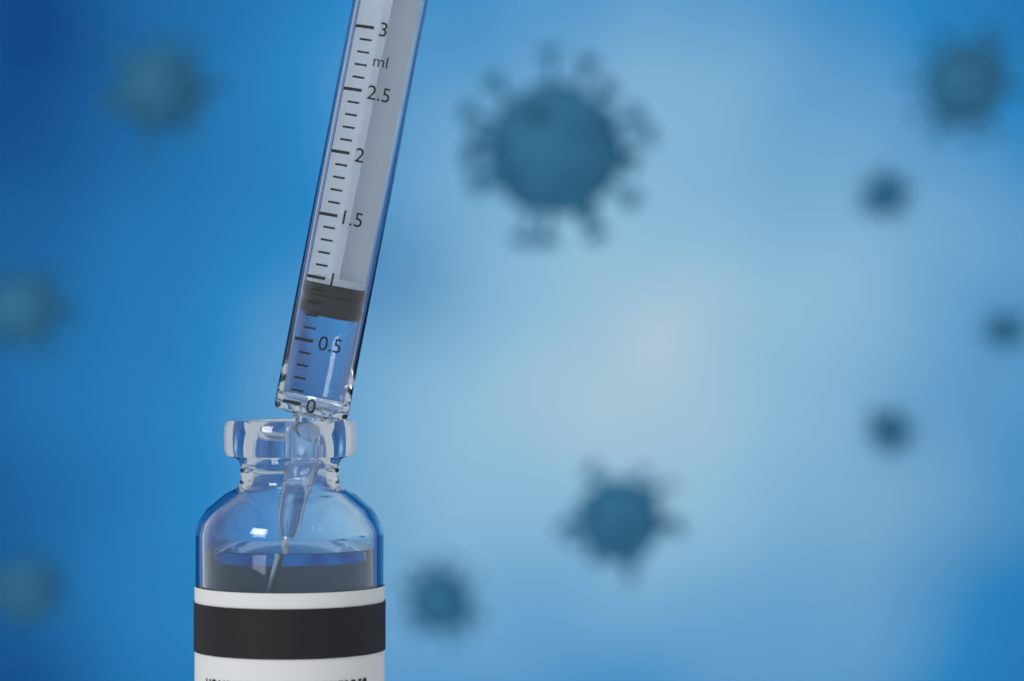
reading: 0.7 ml
